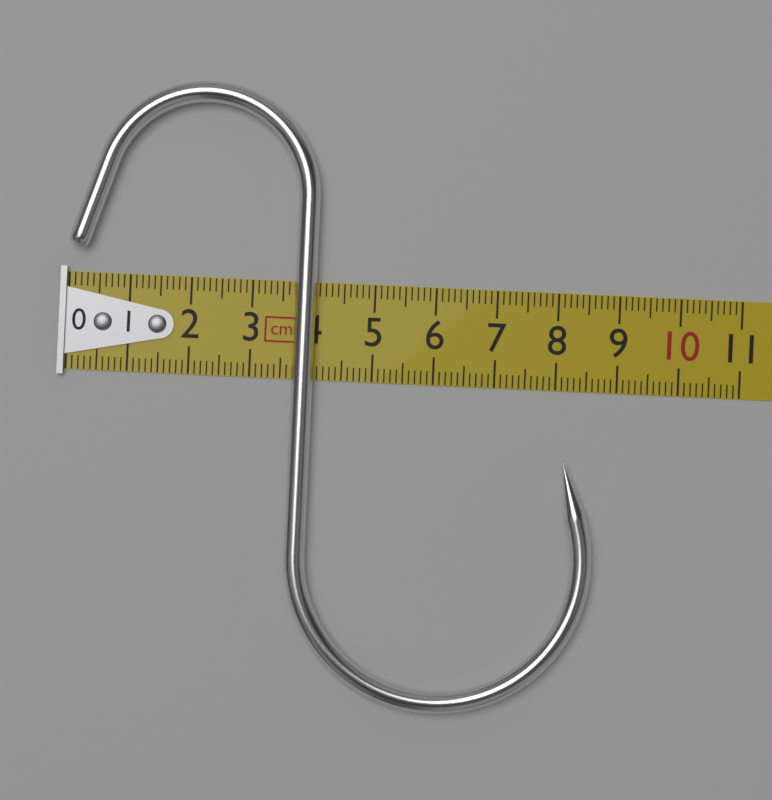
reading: 8.7 cm
